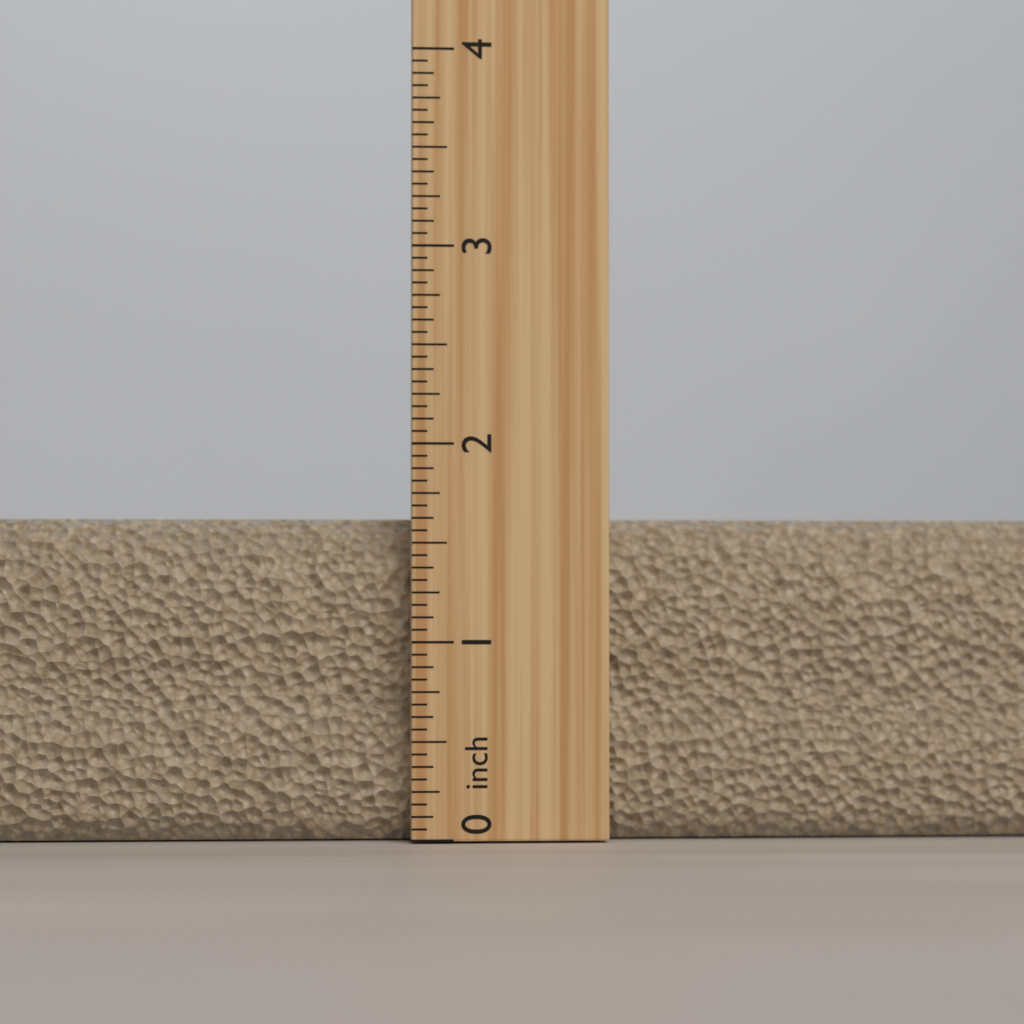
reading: 1.6250 inch
